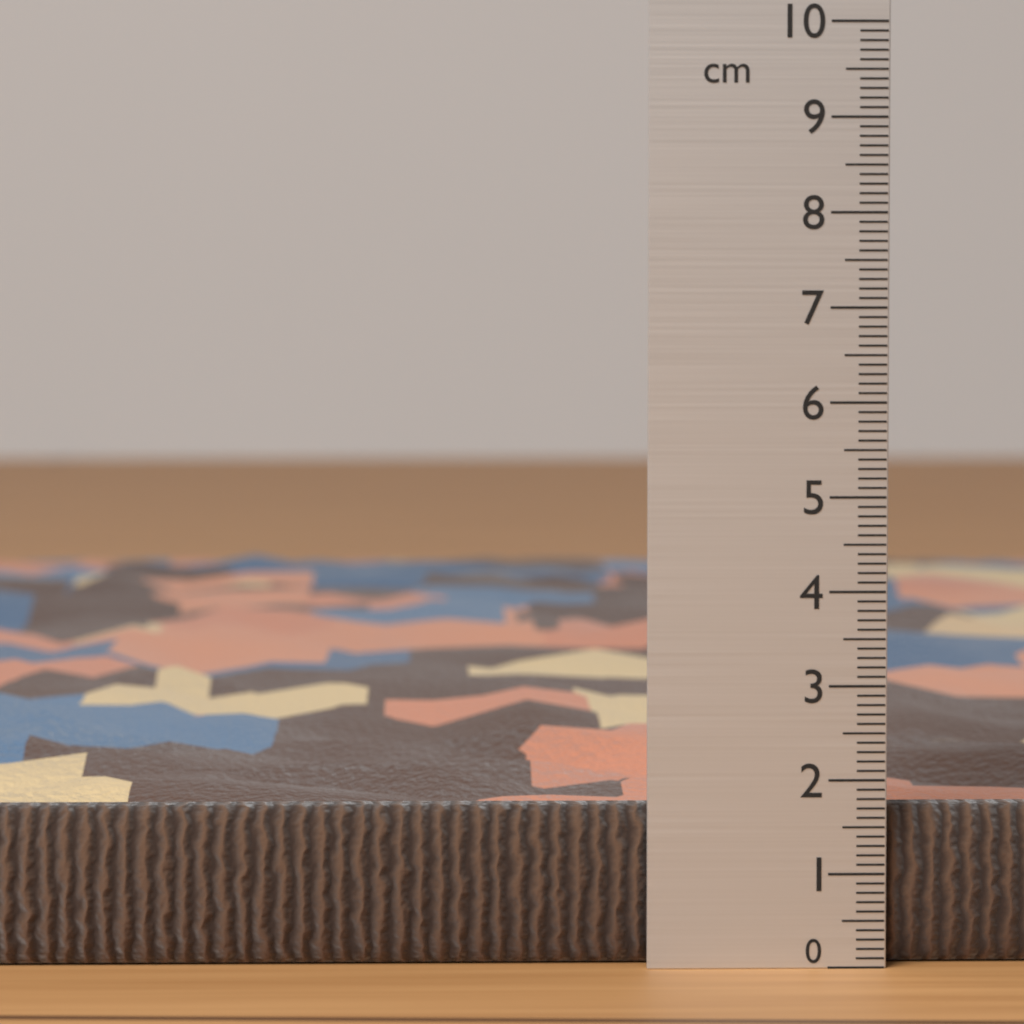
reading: 1.7 cm
